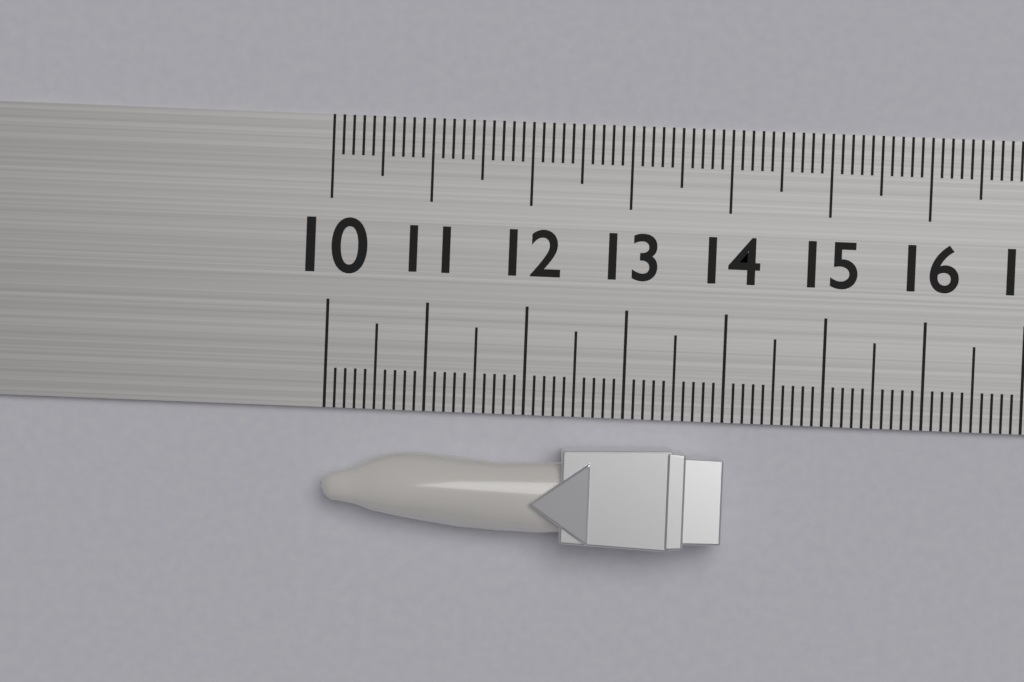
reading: 14.0 (no unit)
